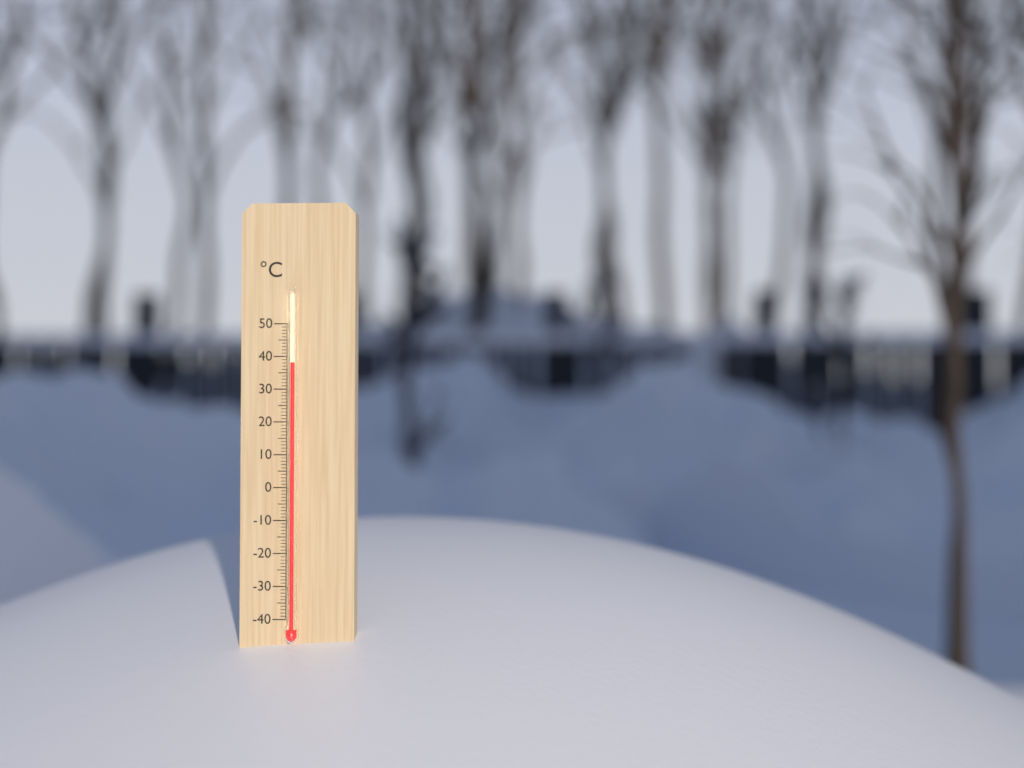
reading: 38 °C
